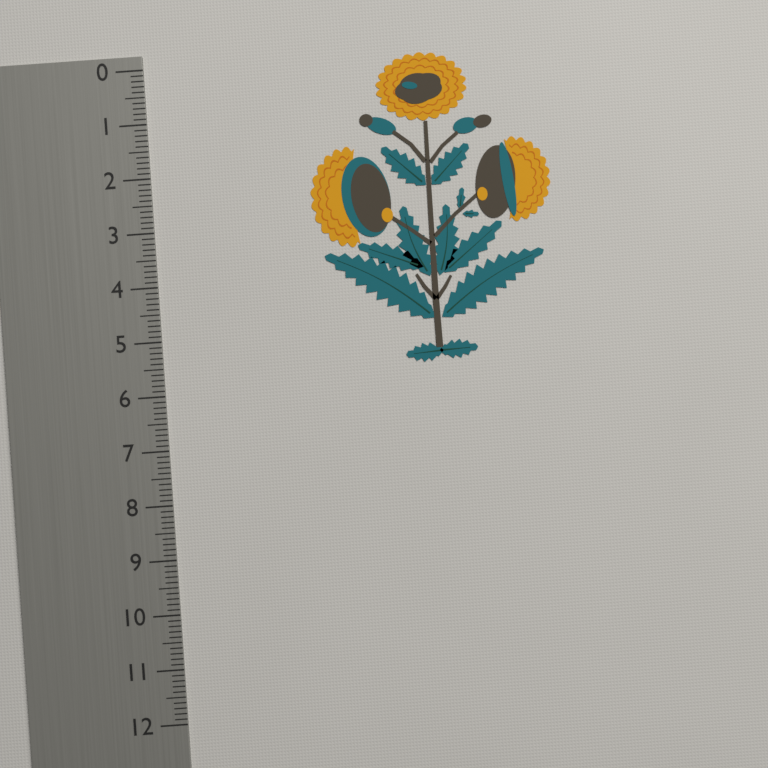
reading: 5.7 (no unit)
